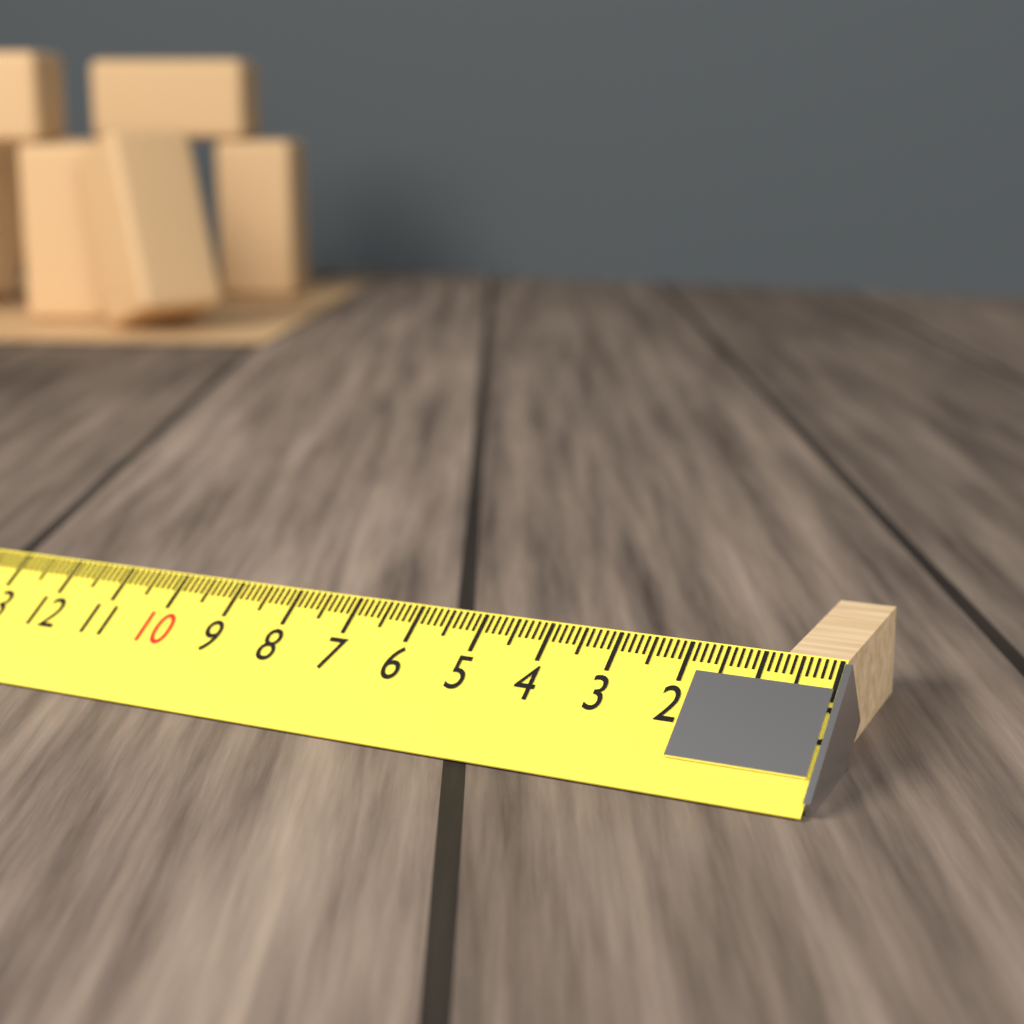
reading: 0.8 cm
